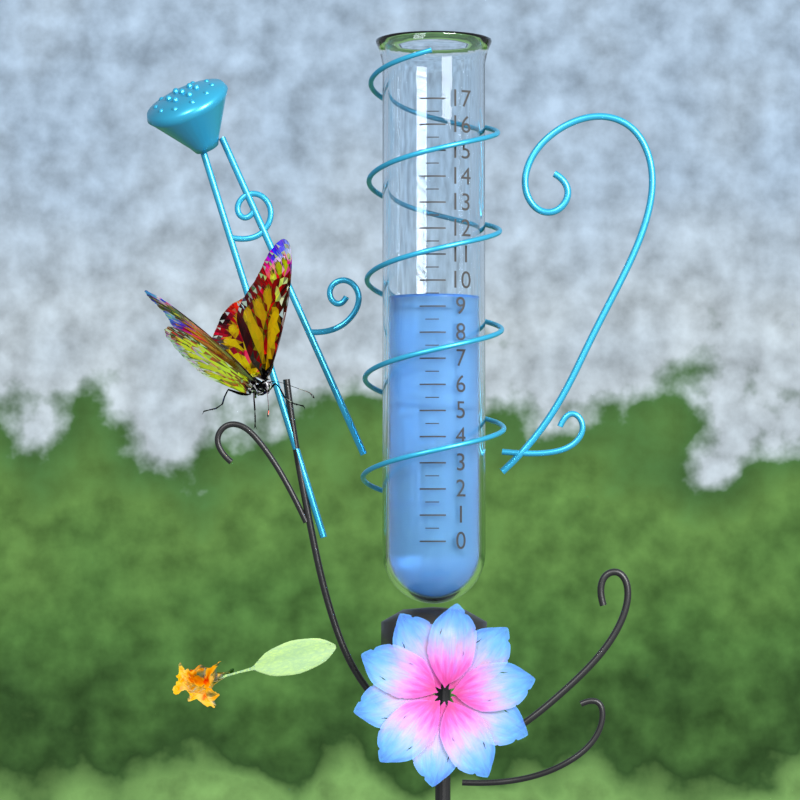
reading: 9.5 (no unit)
